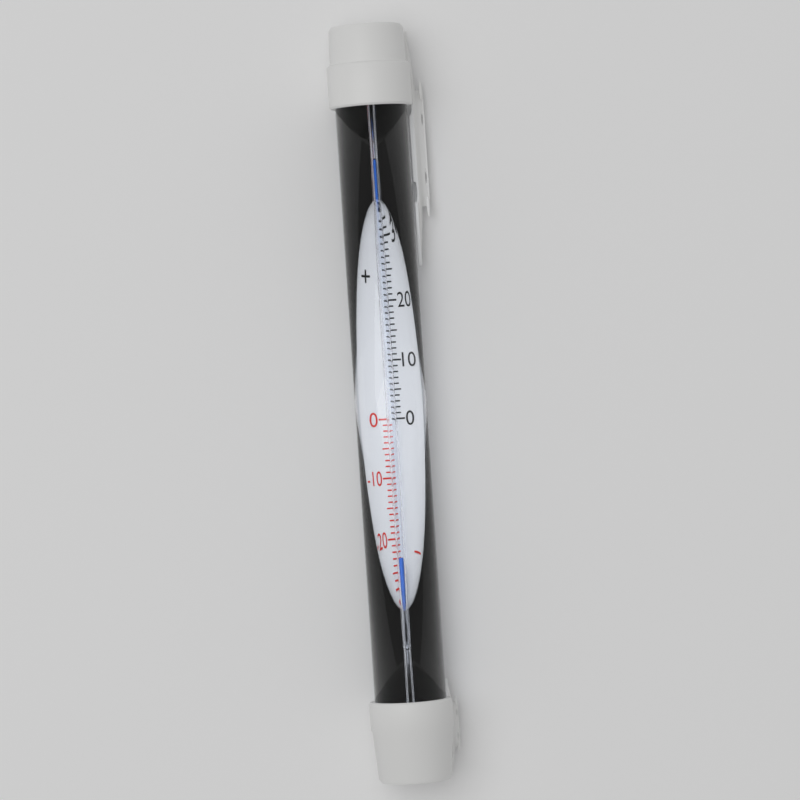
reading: -24 °C
